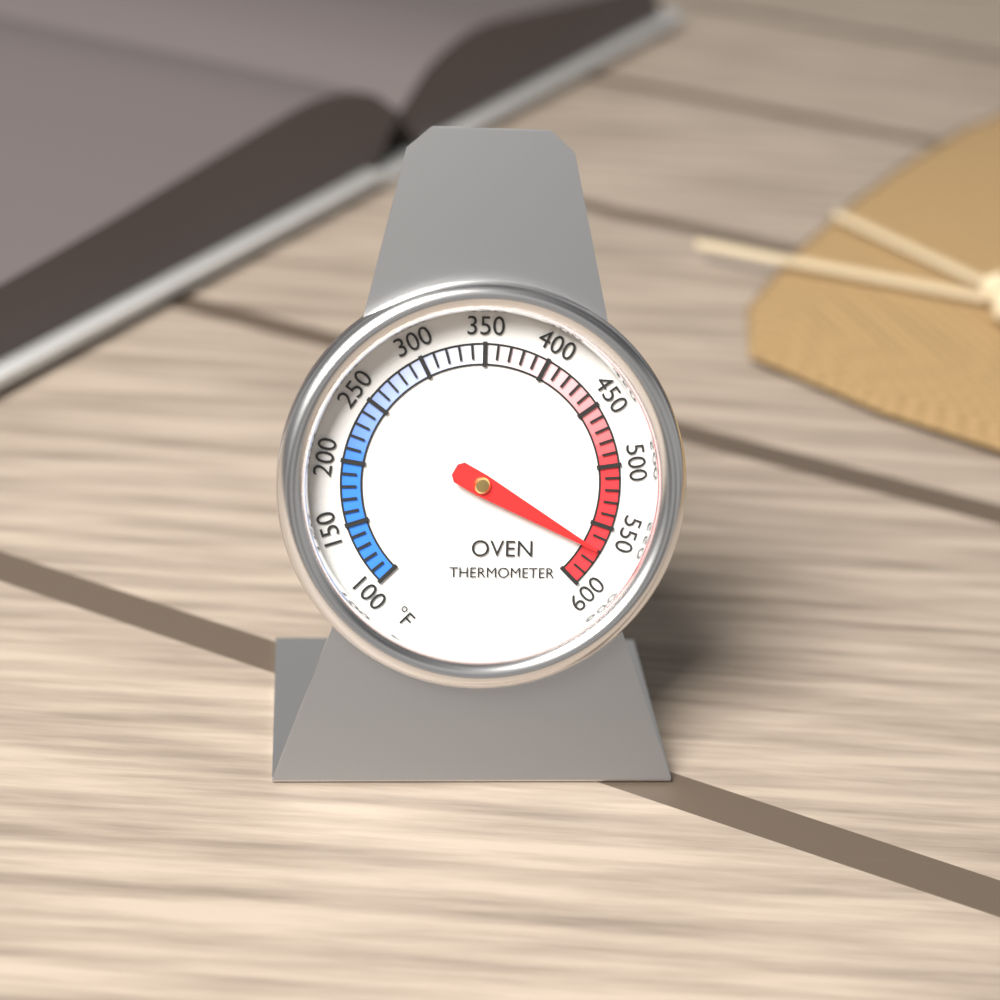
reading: 570 °F
